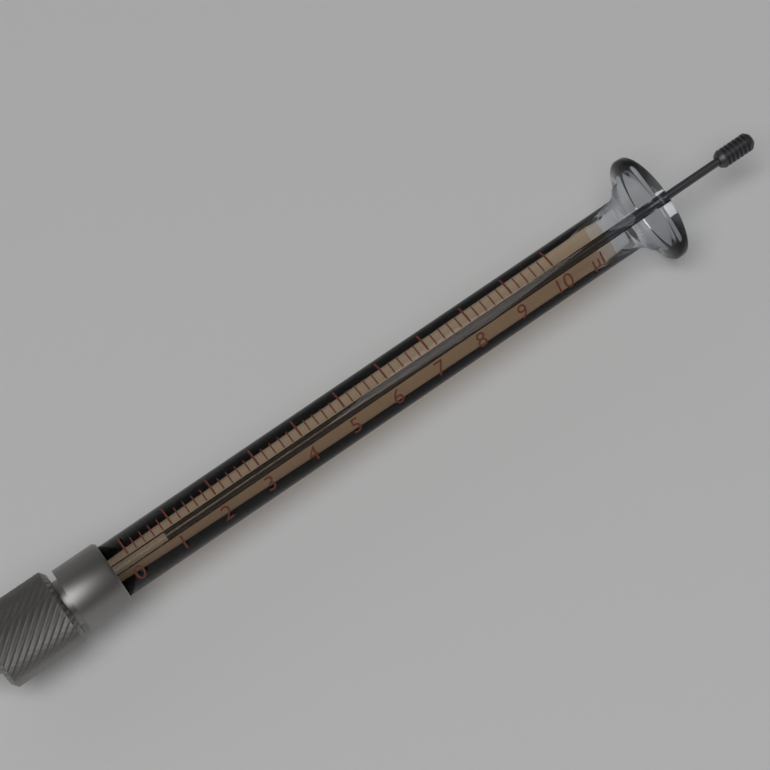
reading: 0.8 µl
